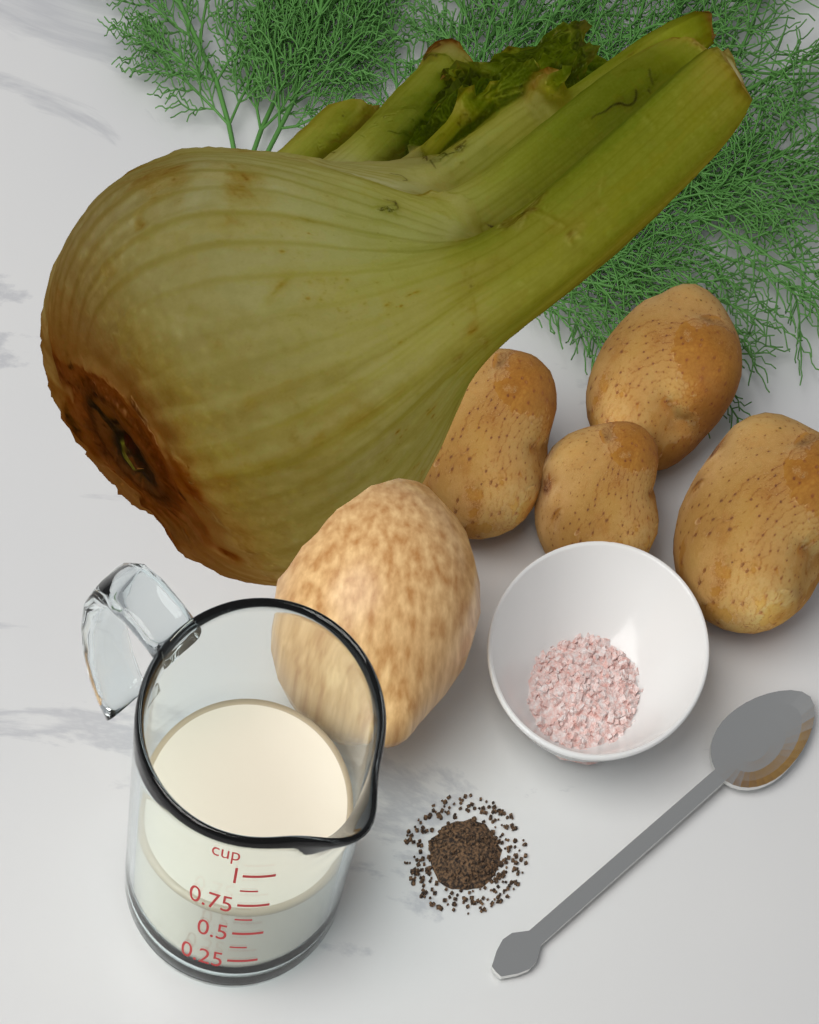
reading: 0.625 cup
